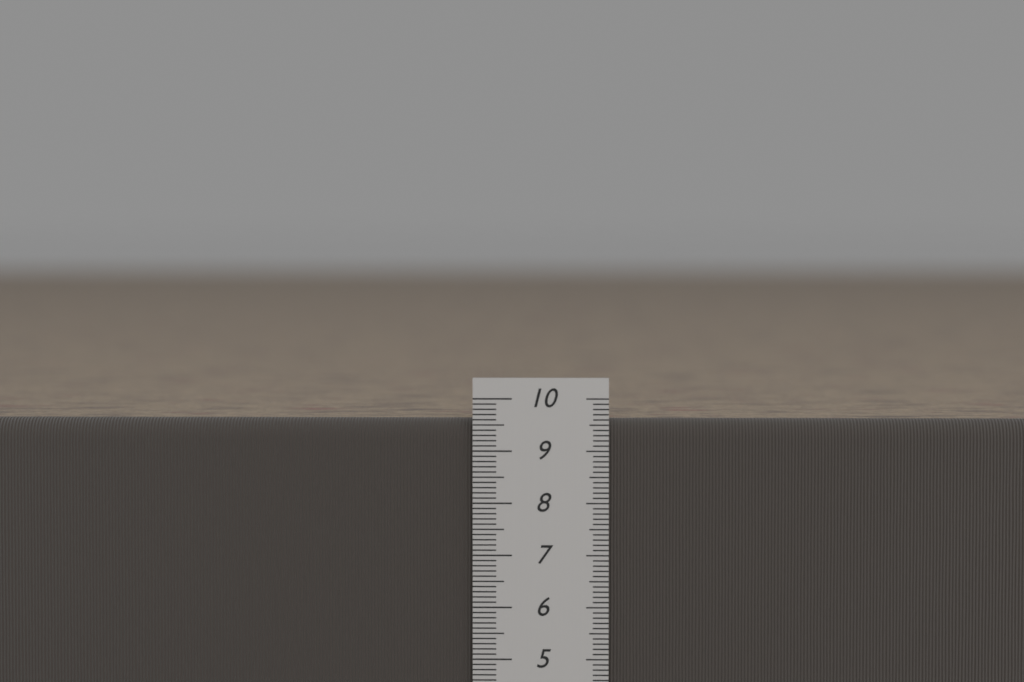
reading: 9.6 cm
